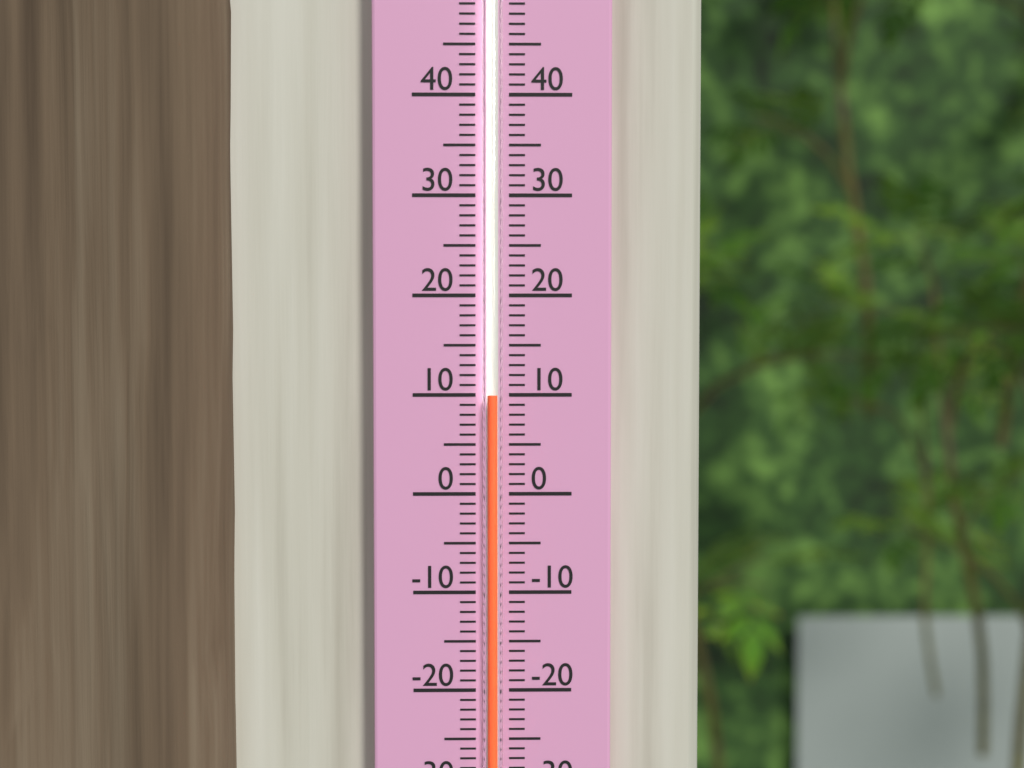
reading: 10 (no unit)
